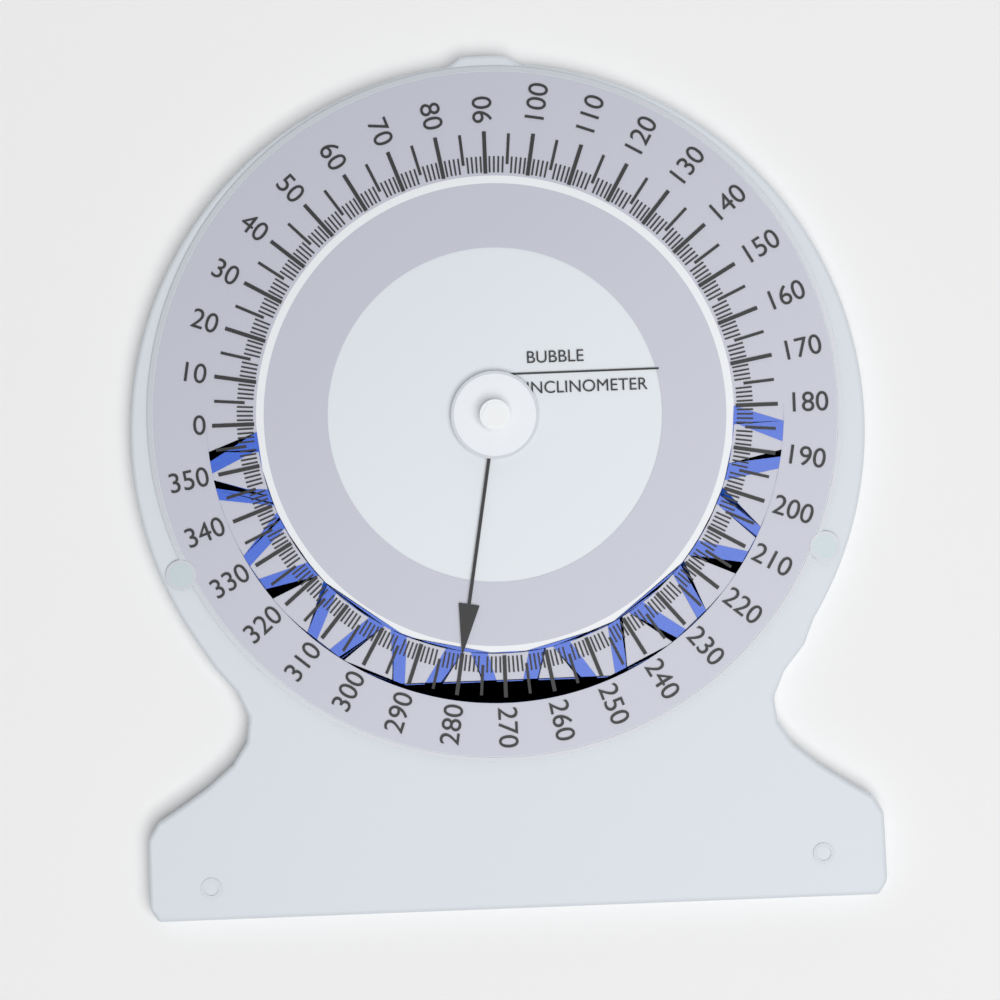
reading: 280 (no unit)
